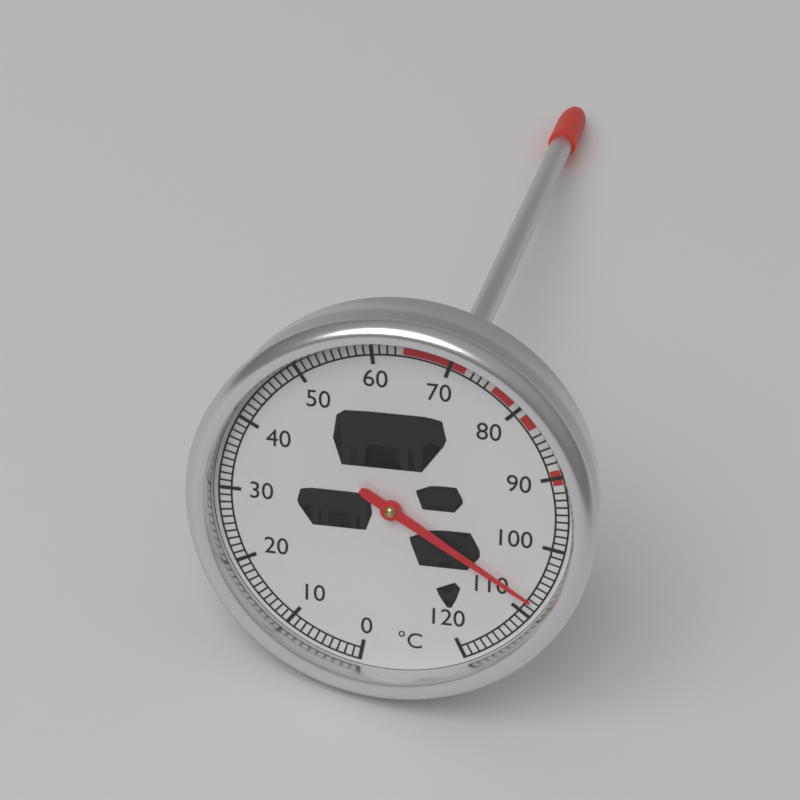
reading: 108 °C
